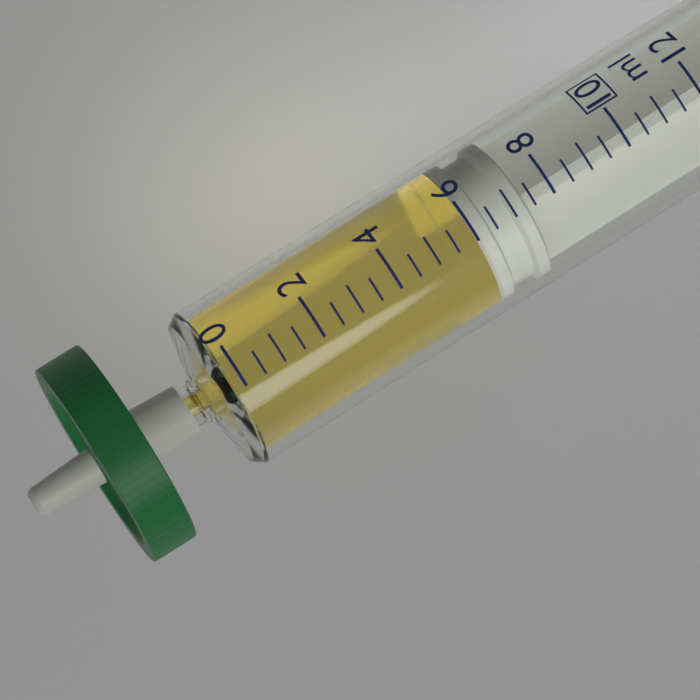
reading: 6.0 ml
